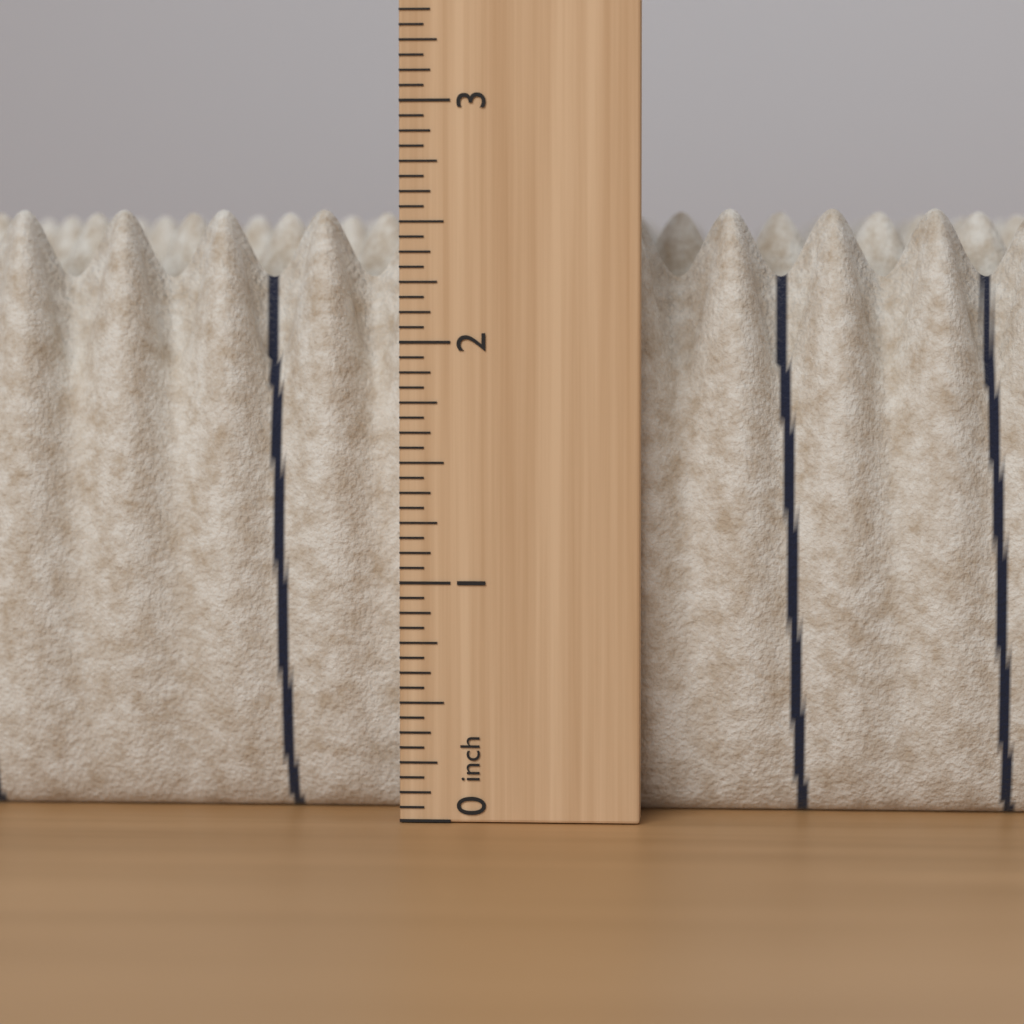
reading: 2.5625 in
